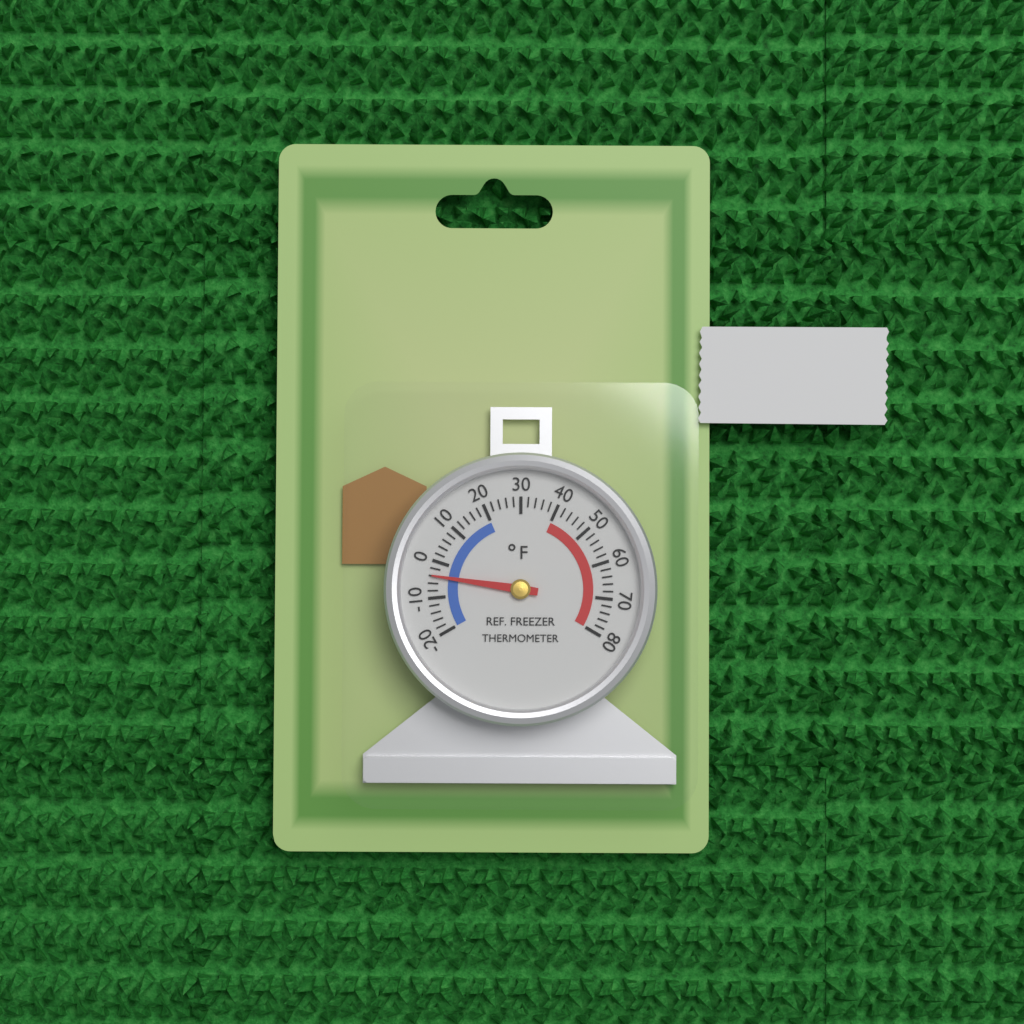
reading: -4 °F
